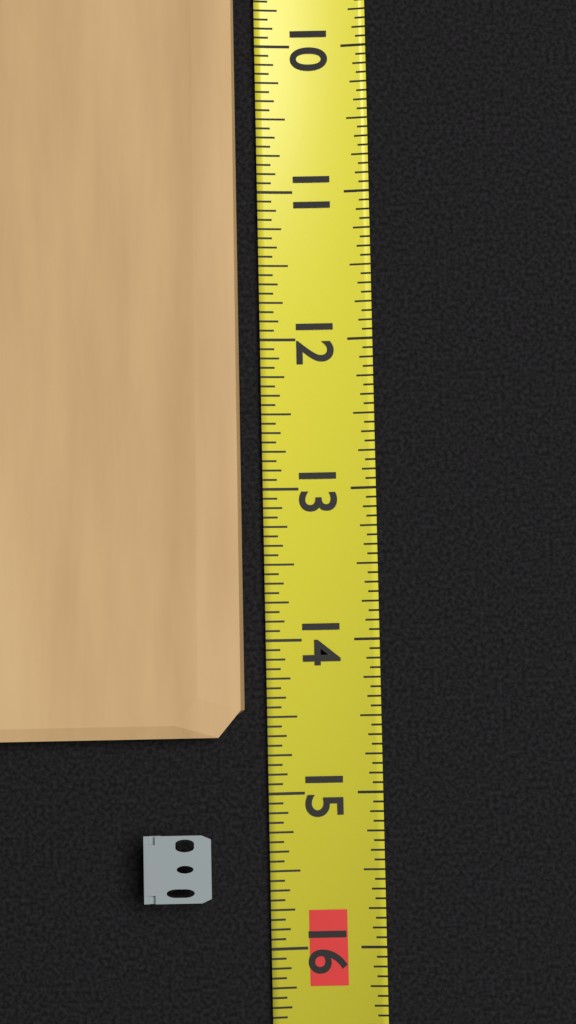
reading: 14.6250 (no unit)
